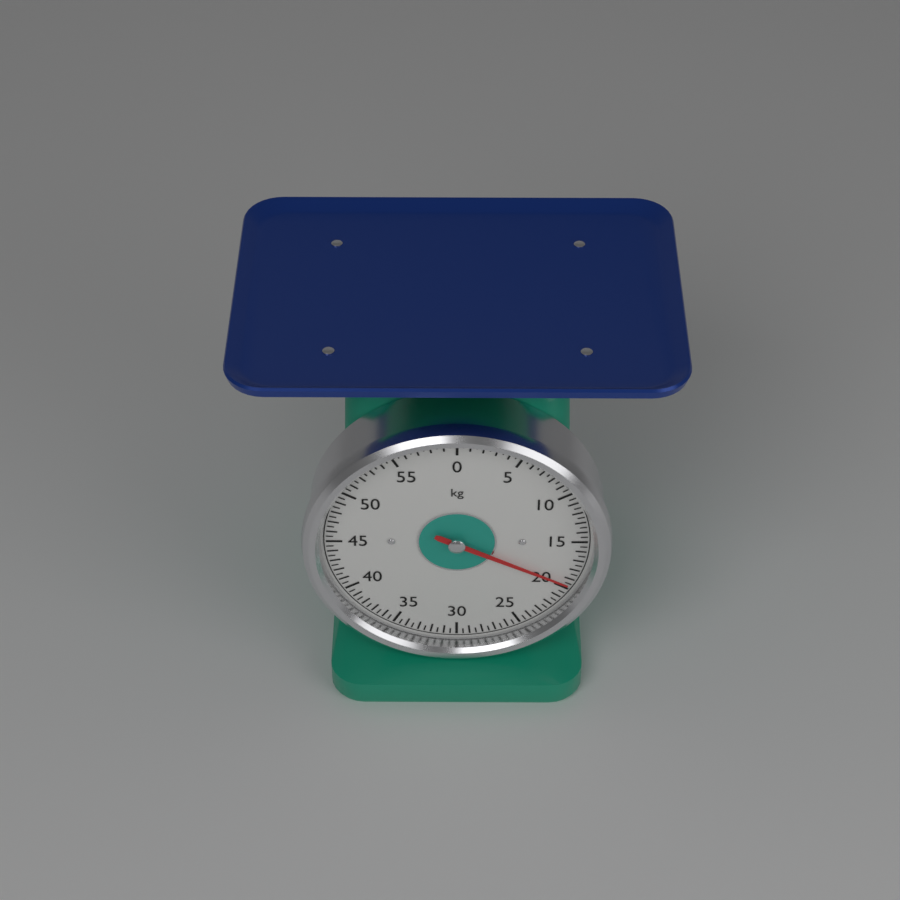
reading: 19.5 kg
